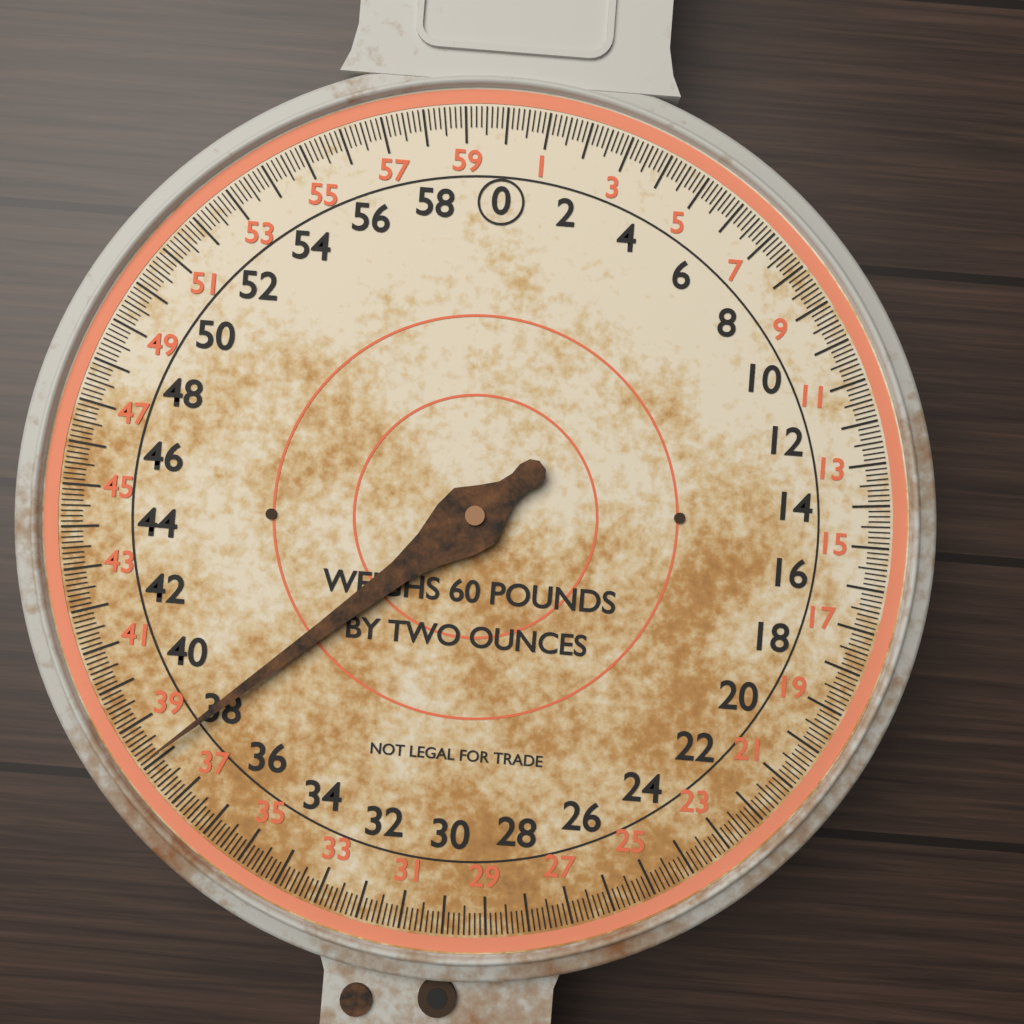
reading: 38.125 lb
